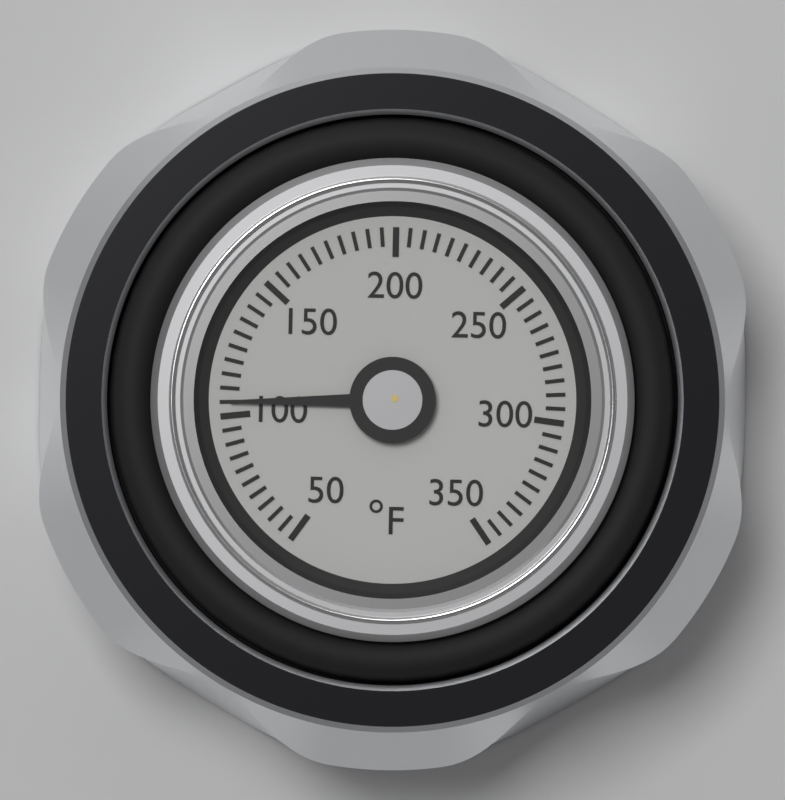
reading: 105 °F
